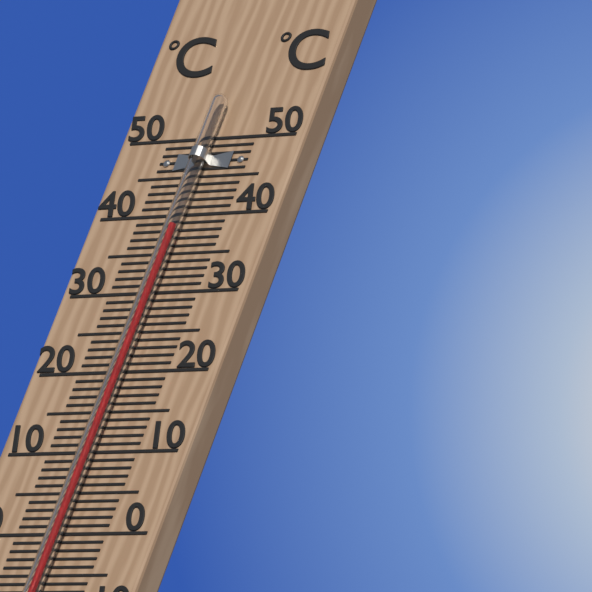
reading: 38 °C
